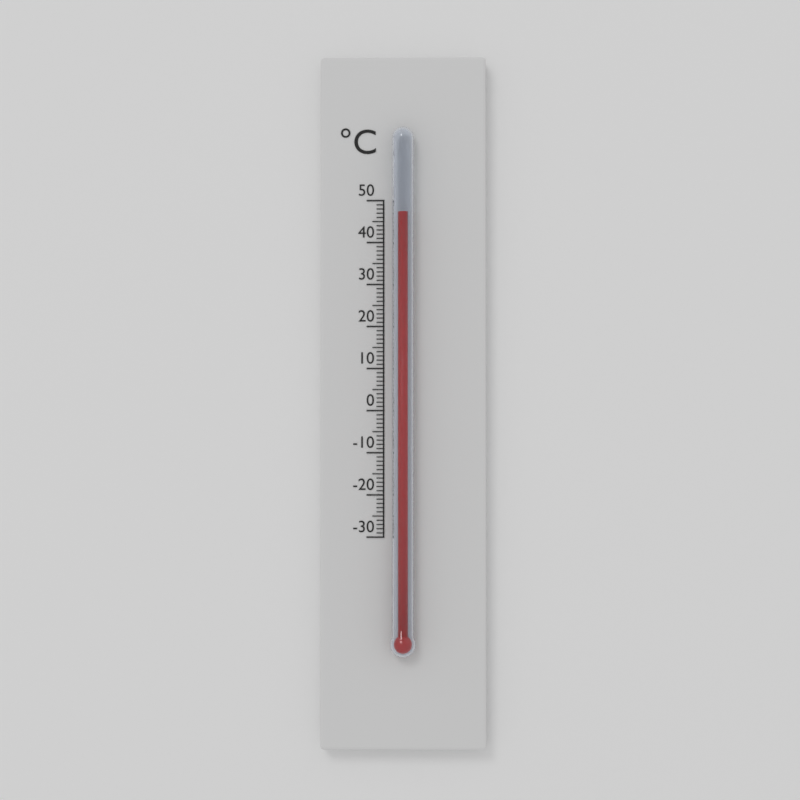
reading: 47 °C
